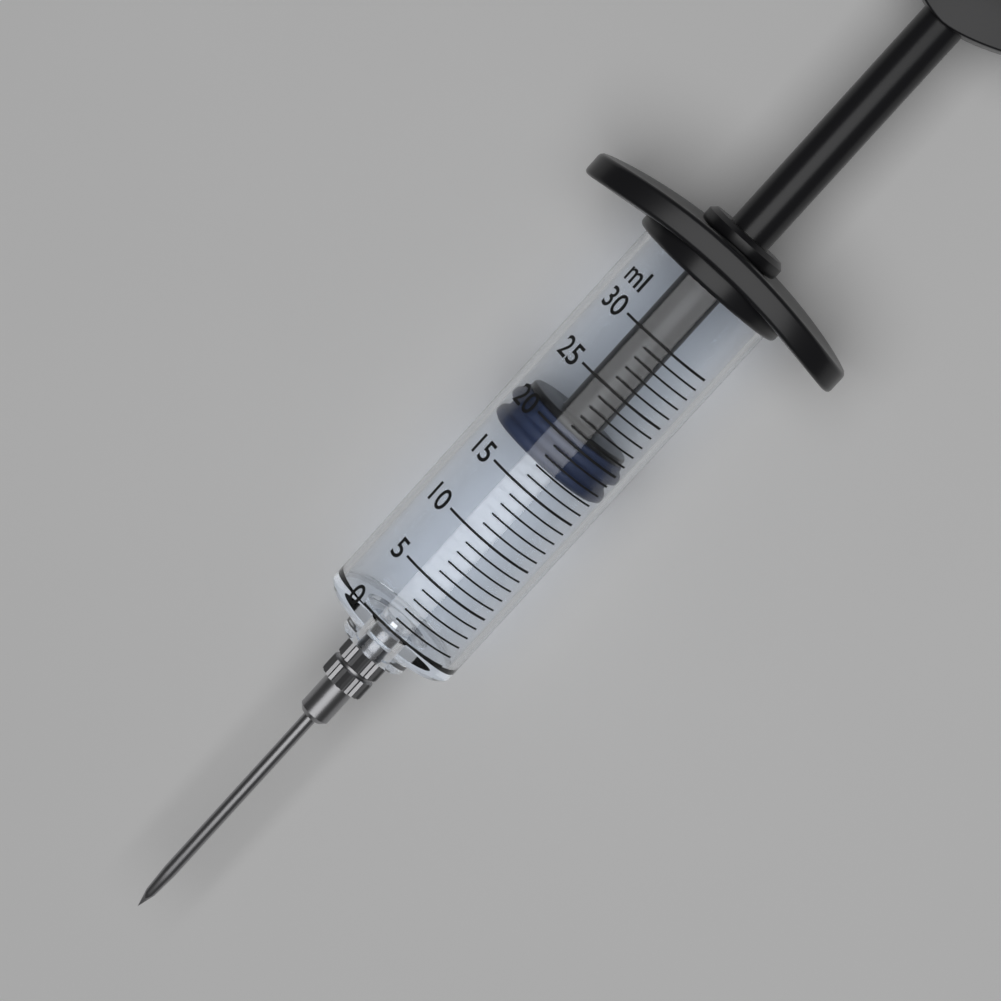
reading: 17 ml
